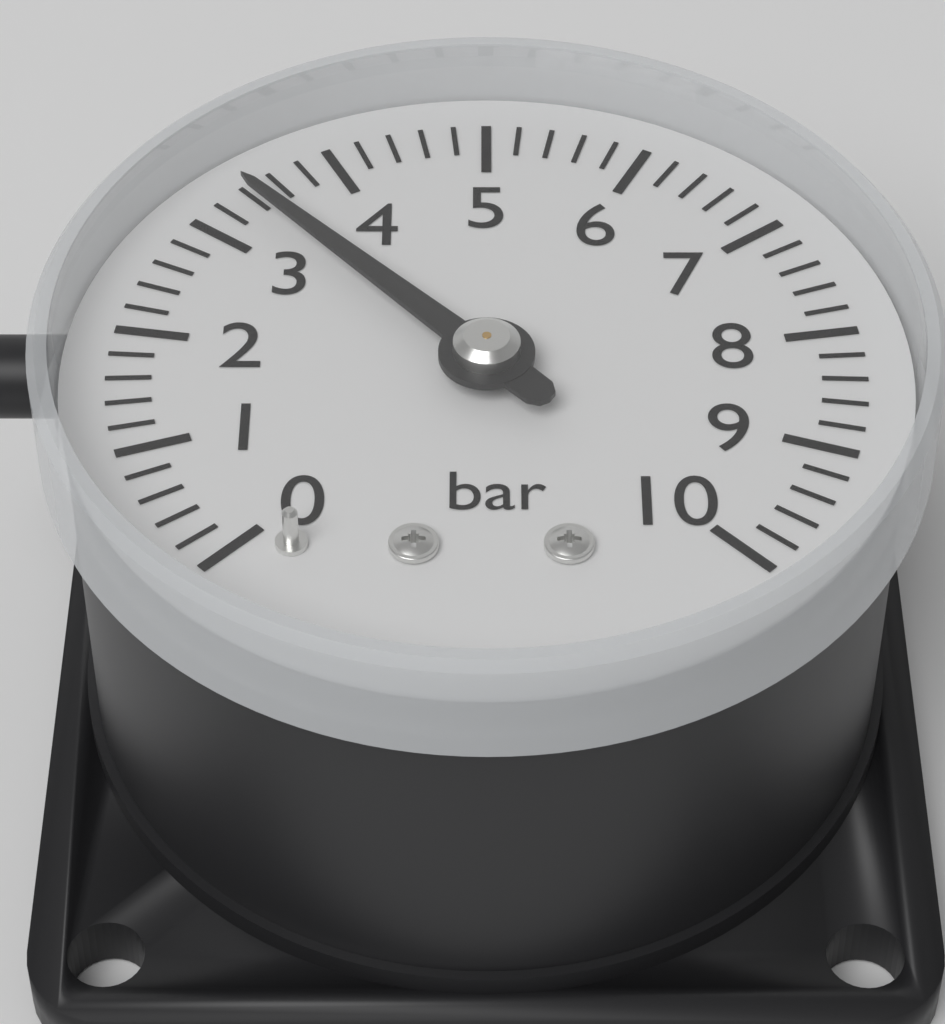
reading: 3.4 bar
